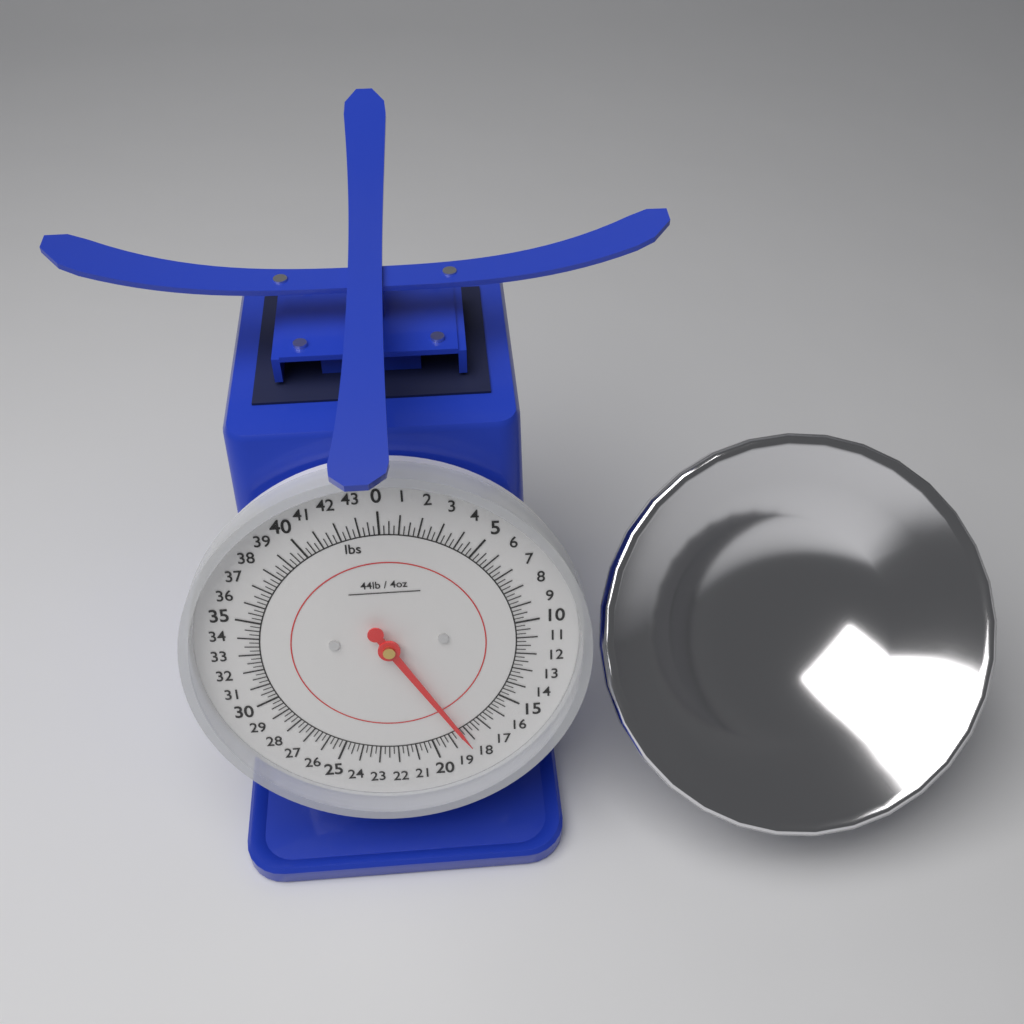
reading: 18.25 lbs
